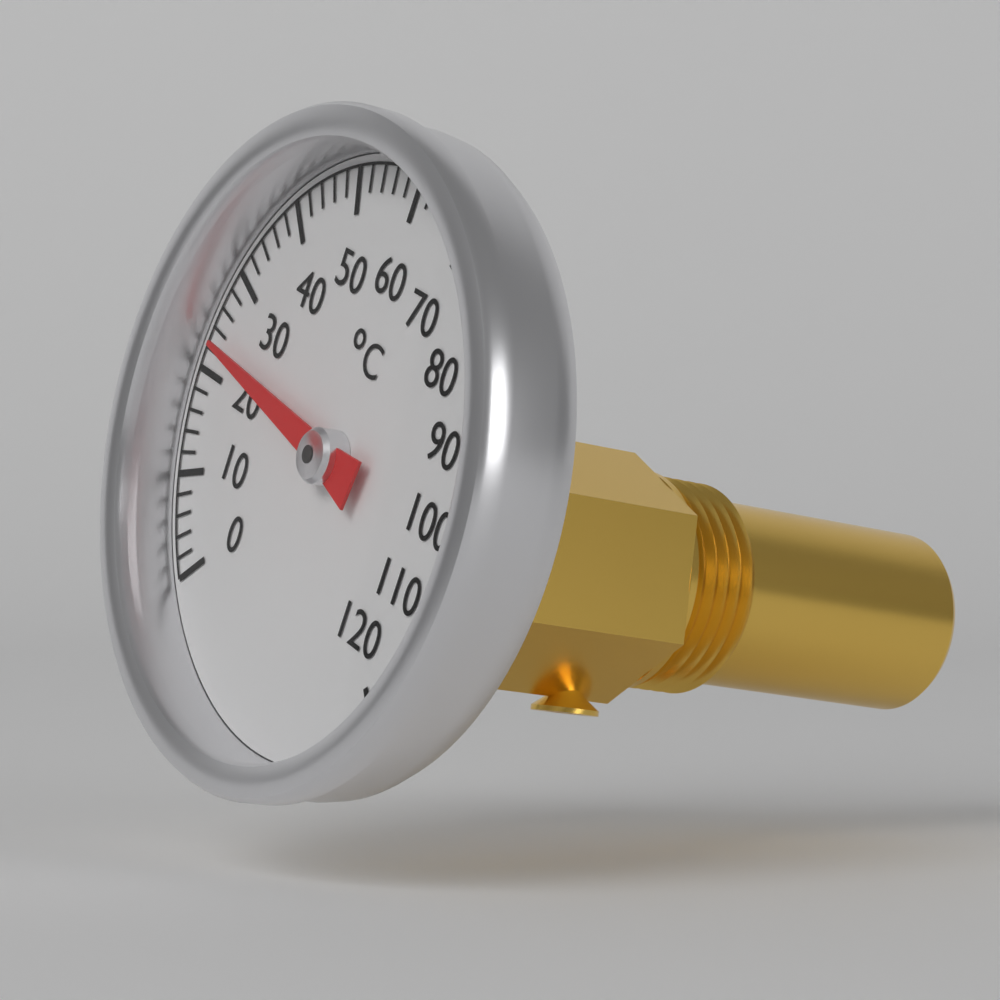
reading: 23 °C
